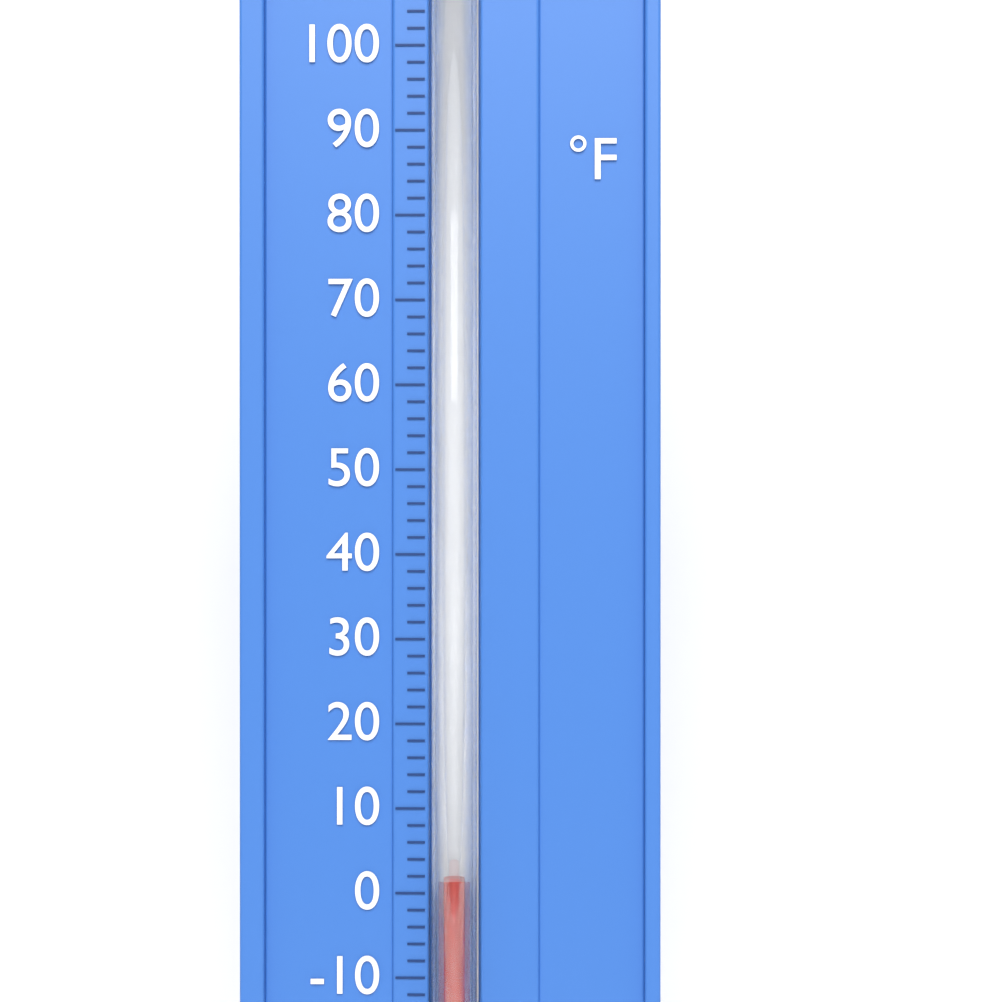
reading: 2 °F
